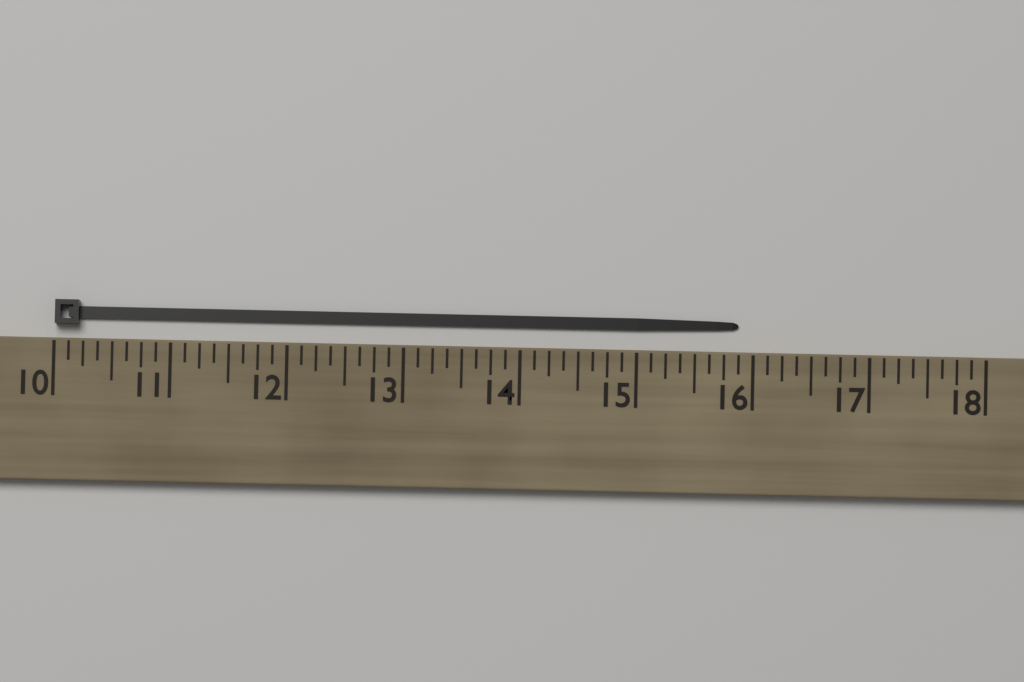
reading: 15.875 (no unit)
